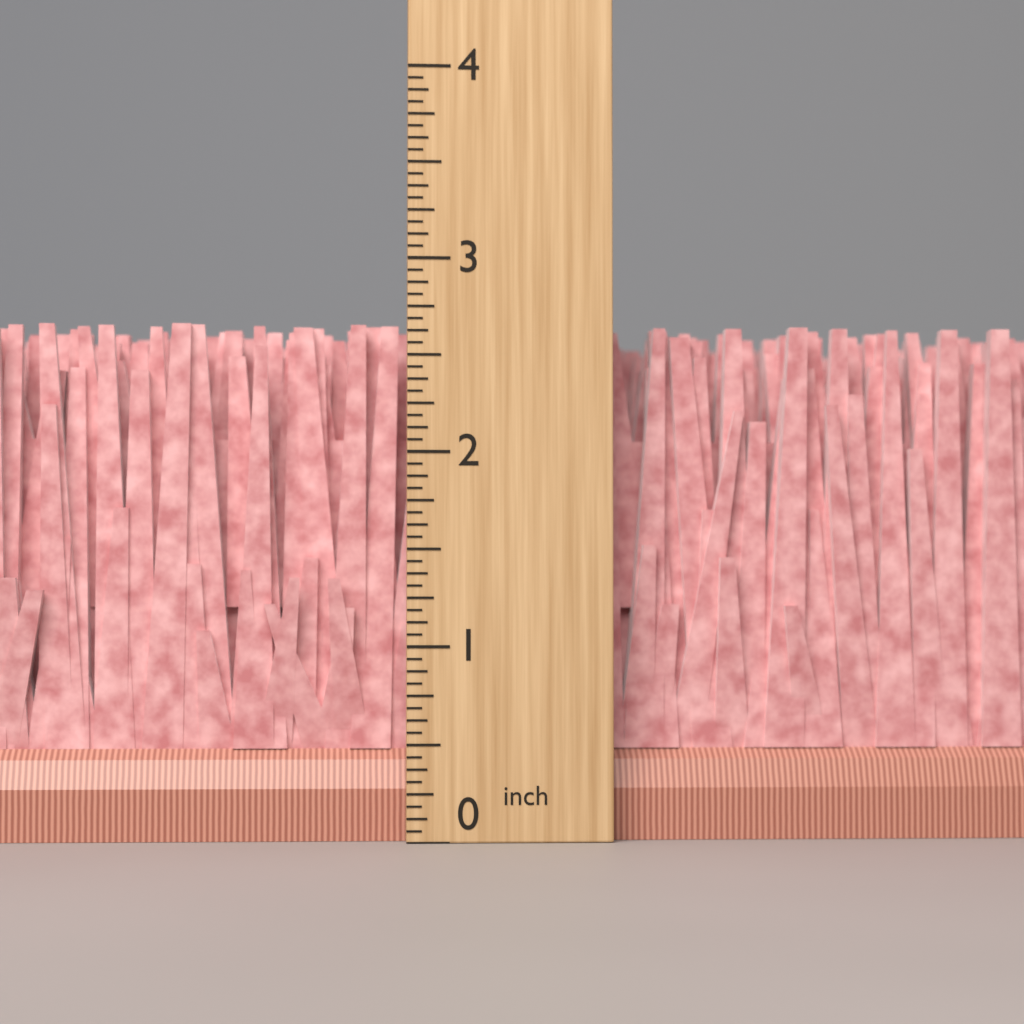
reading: 2.6875 inch
